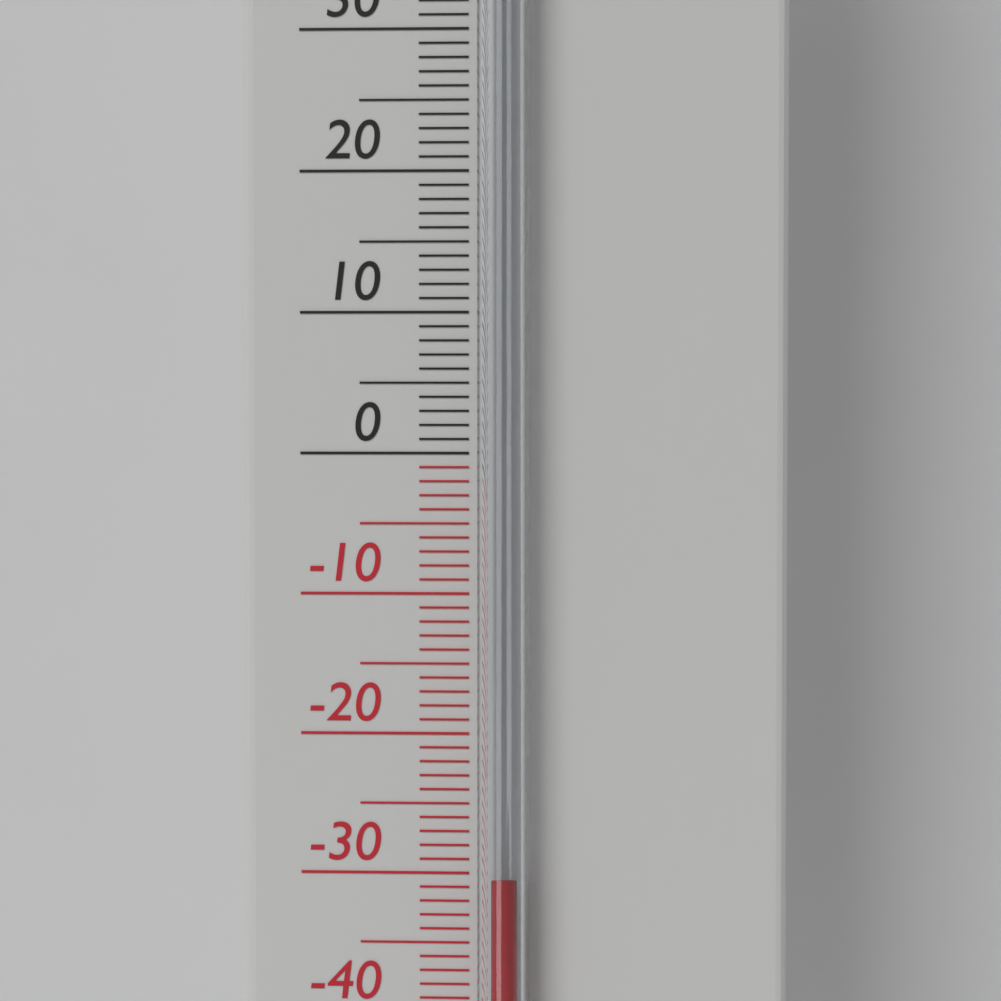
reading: -30 °C
